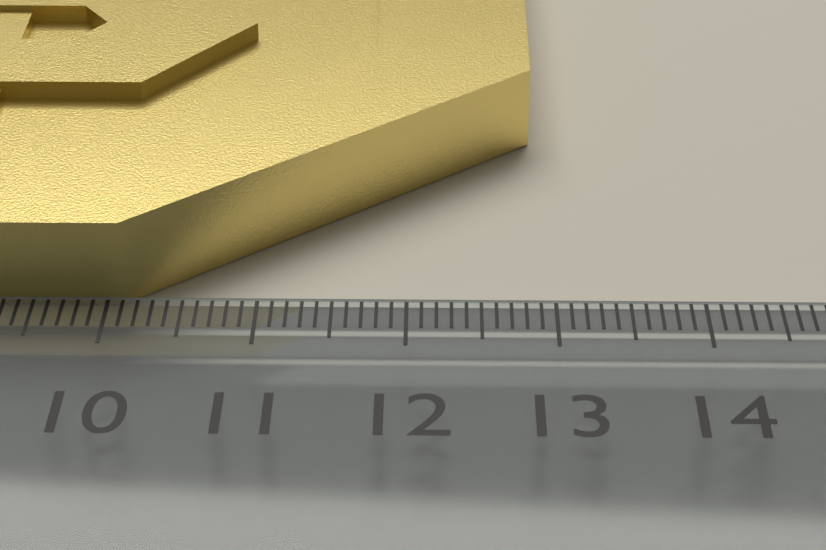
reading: 12.9 cm
